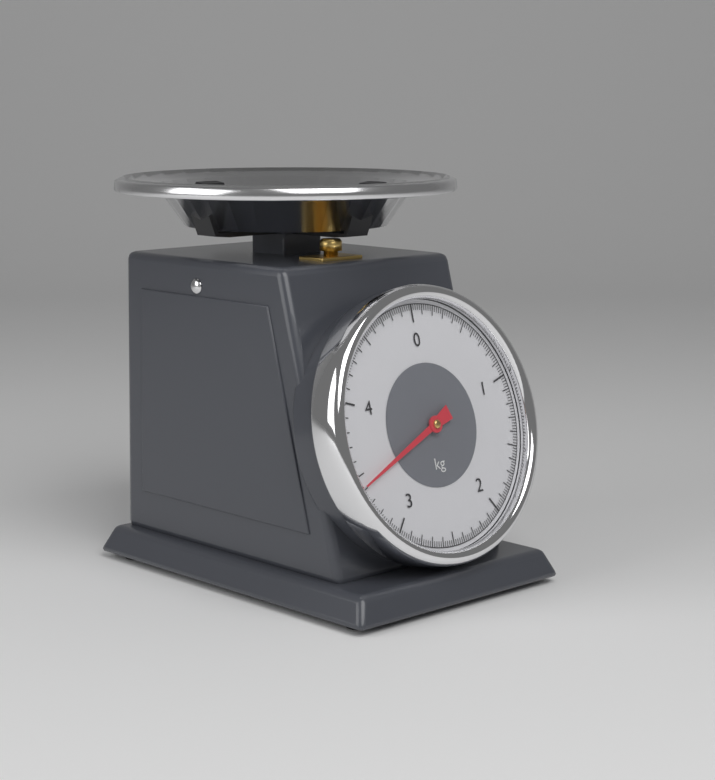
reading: 3.42 kg
